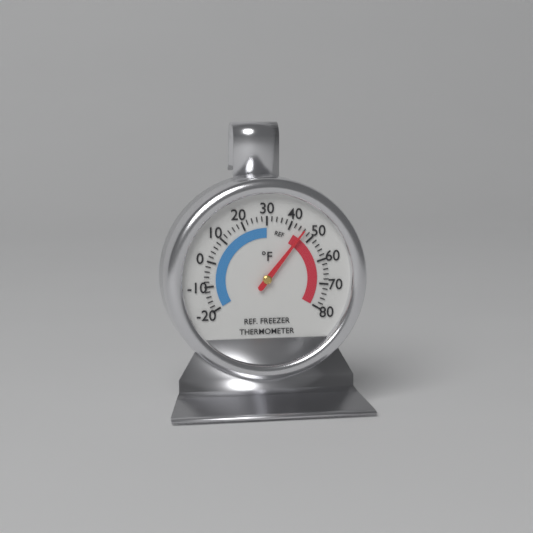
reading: 46 °F
